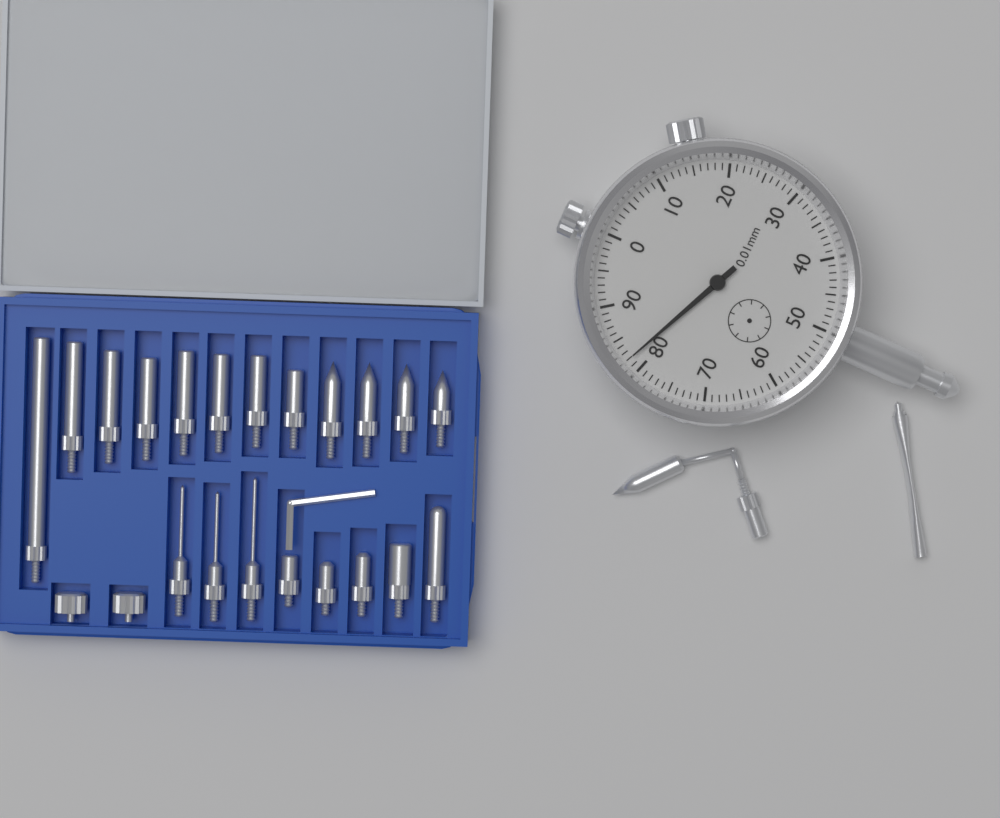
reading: 0.82 mm
